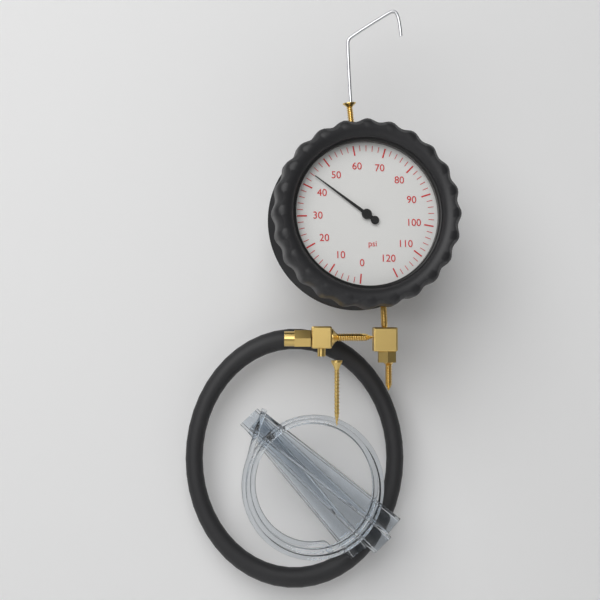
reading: 44 psi
